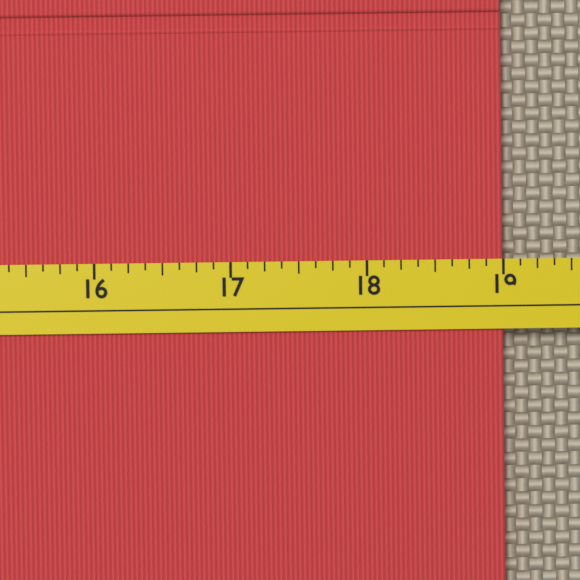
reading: 19.000 (no unit)
